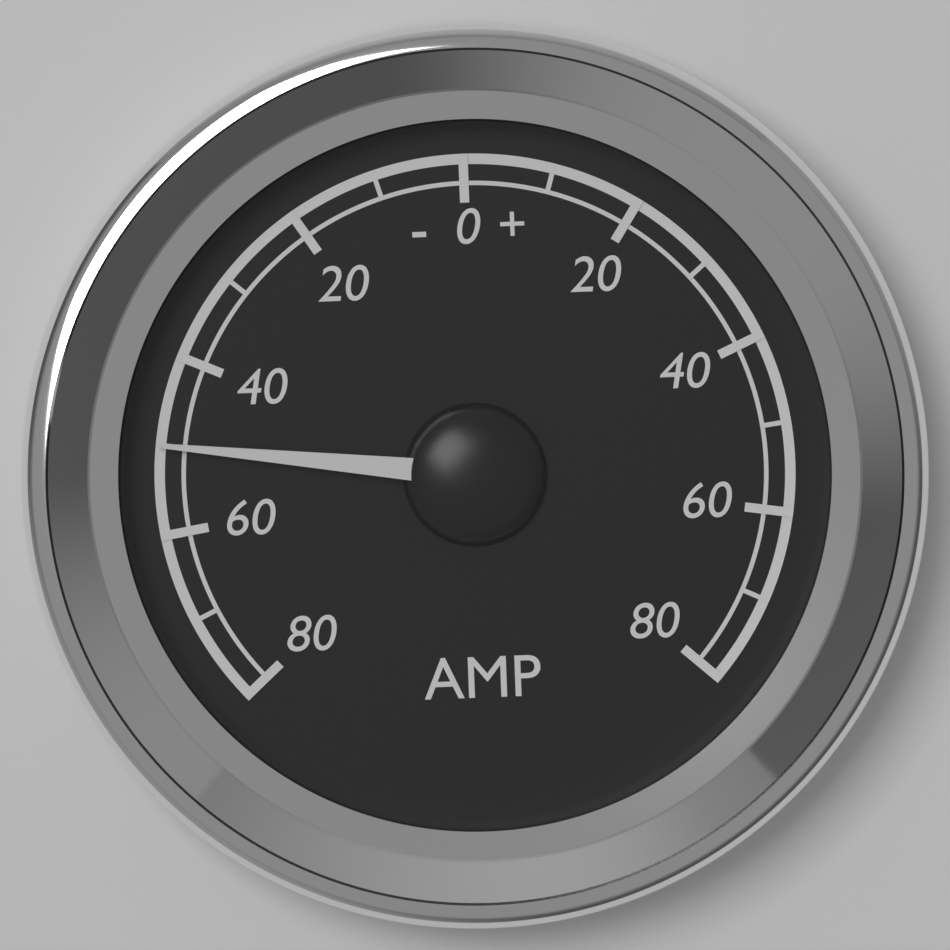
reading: -50 A
